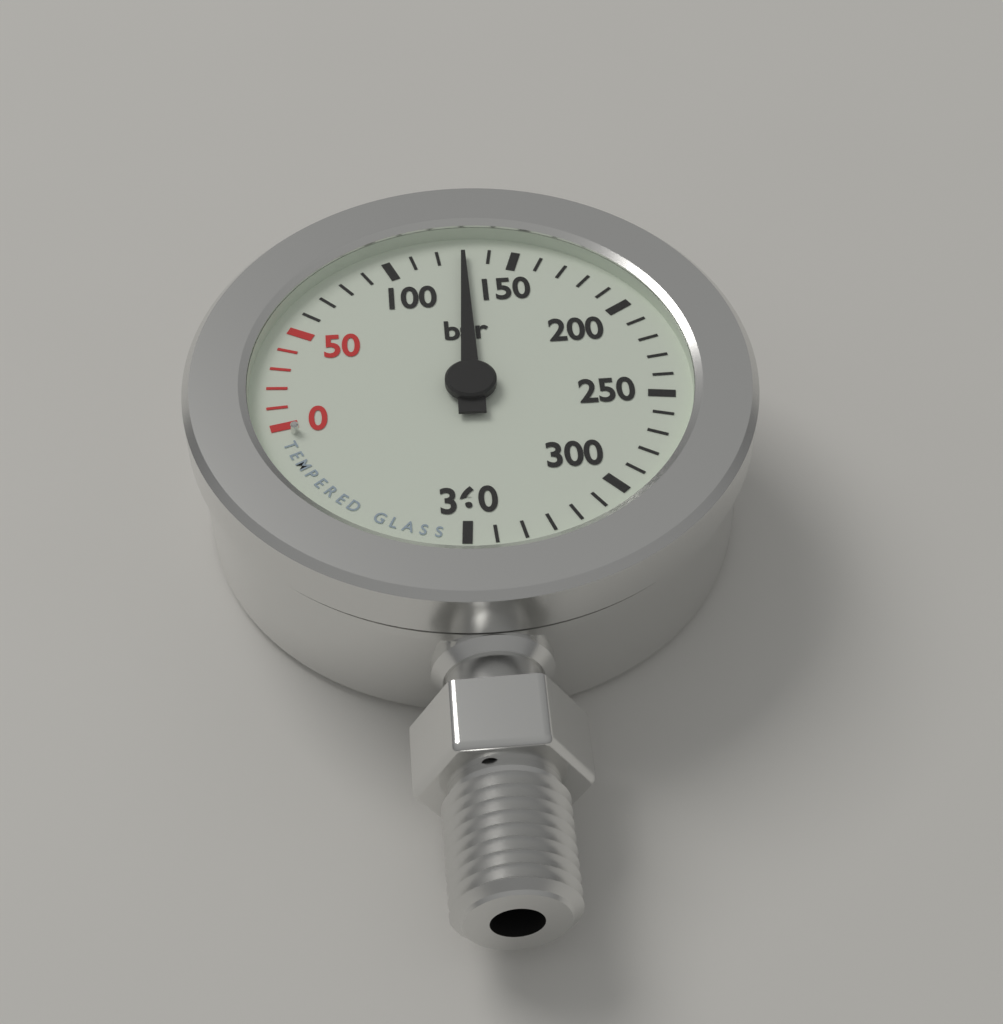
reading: 130 bar
